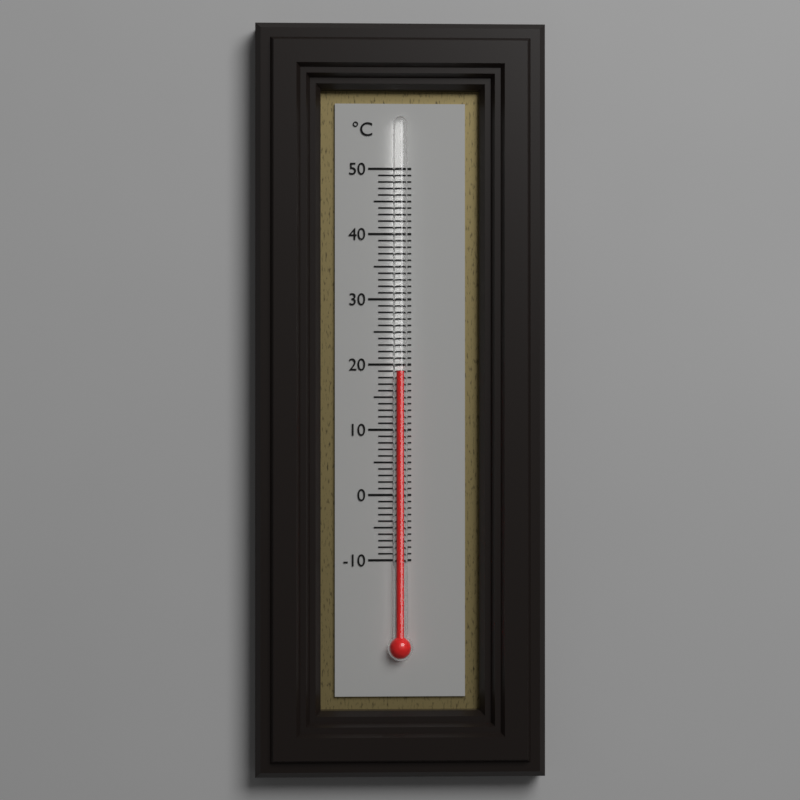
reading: 19 °C
